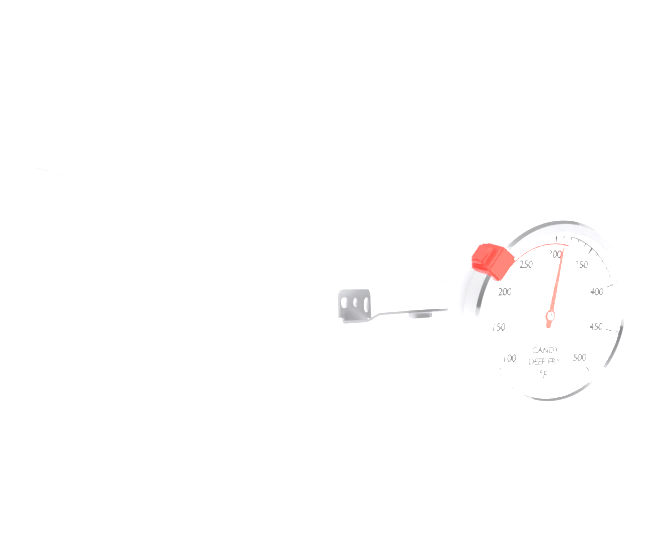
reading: 310 °F
